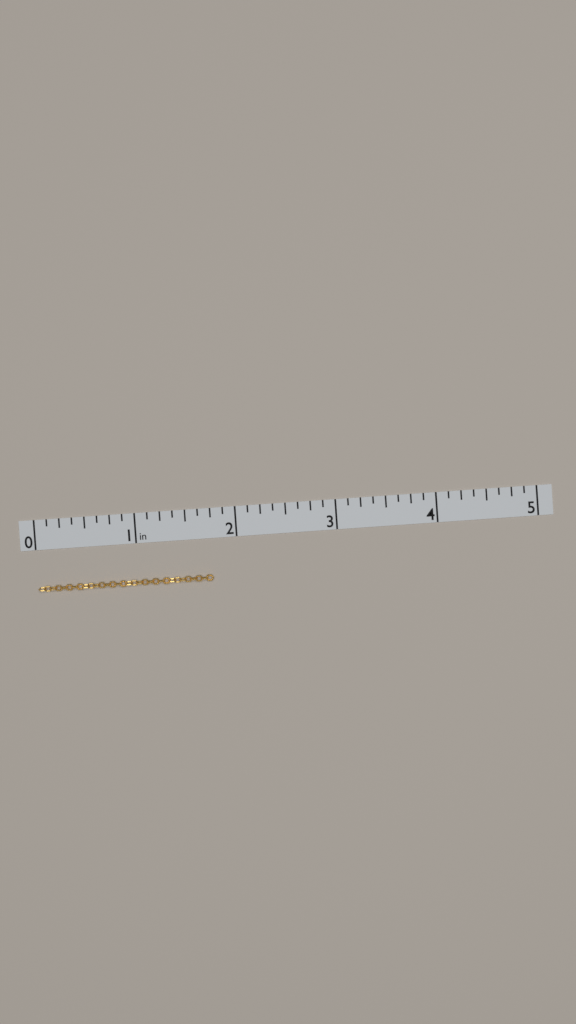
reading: 1.750 in
